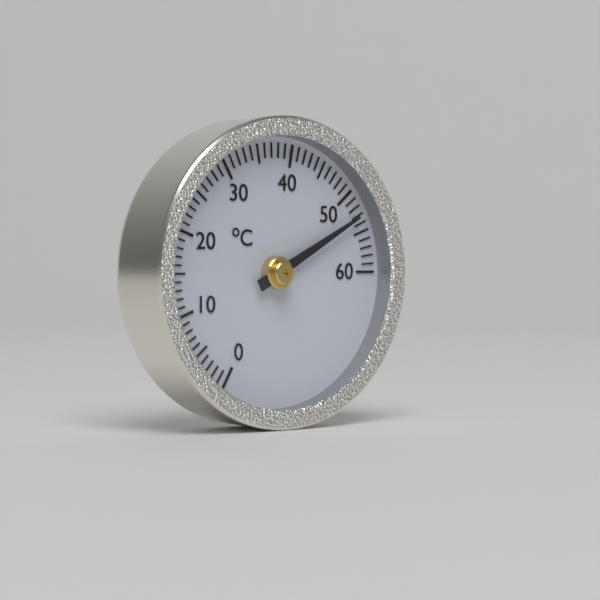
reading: 53 °C
